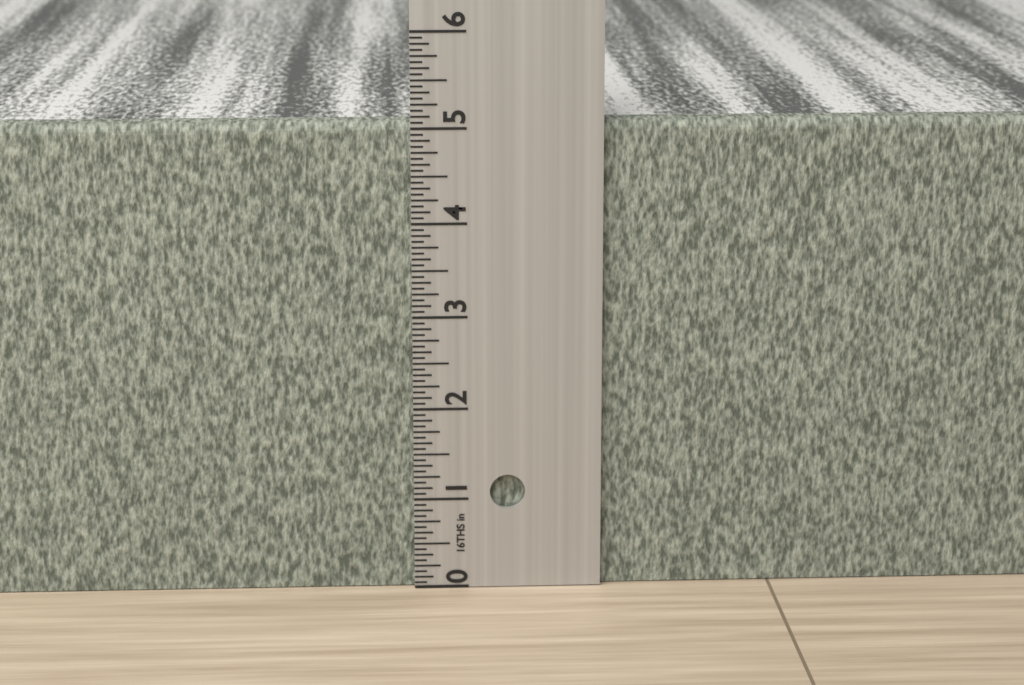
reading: 5.0625 in
